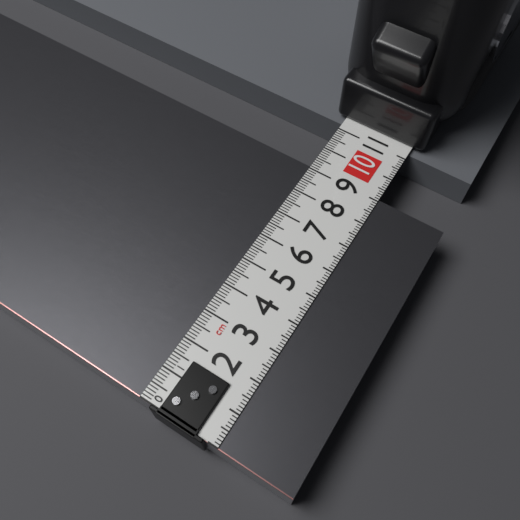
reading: 9.1 cm
